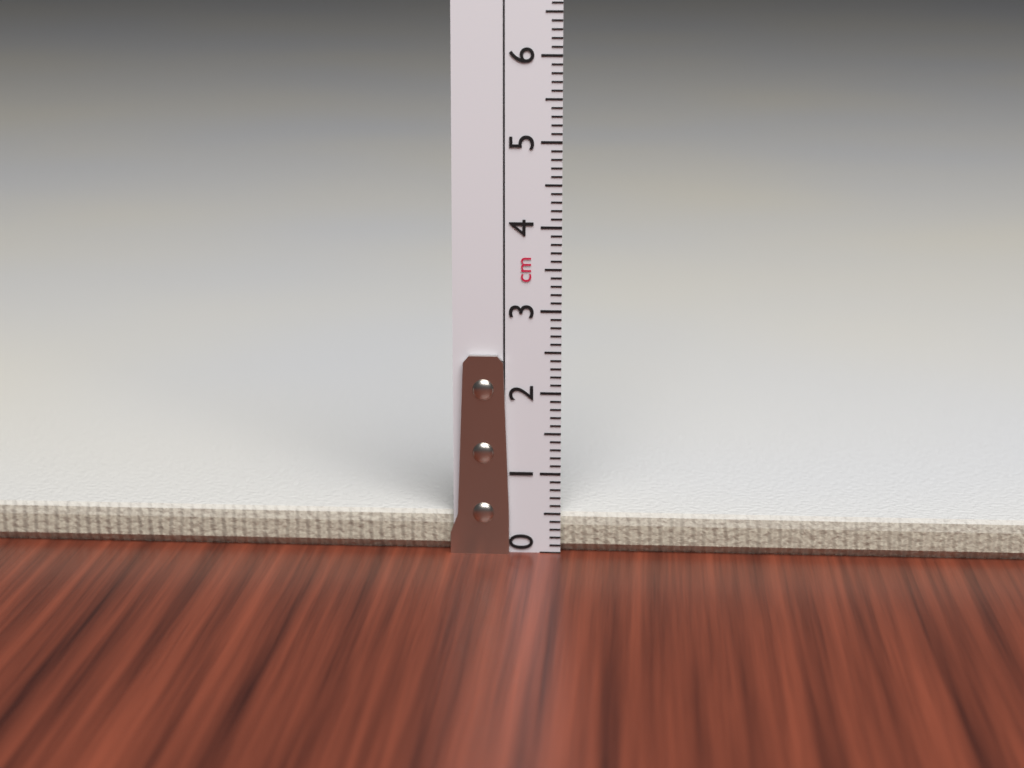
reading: 0.5 cm
